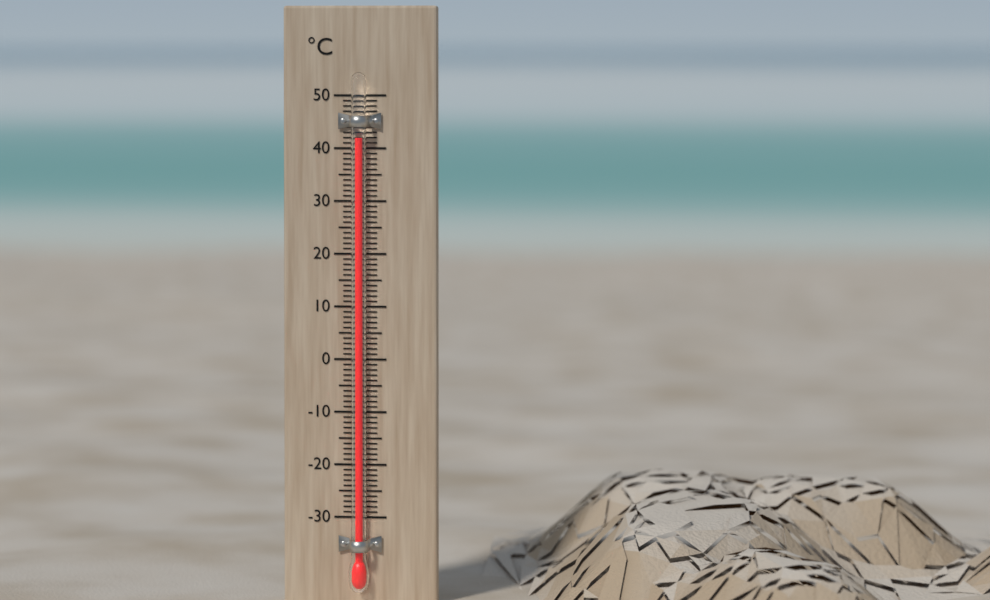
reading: 42 °C
